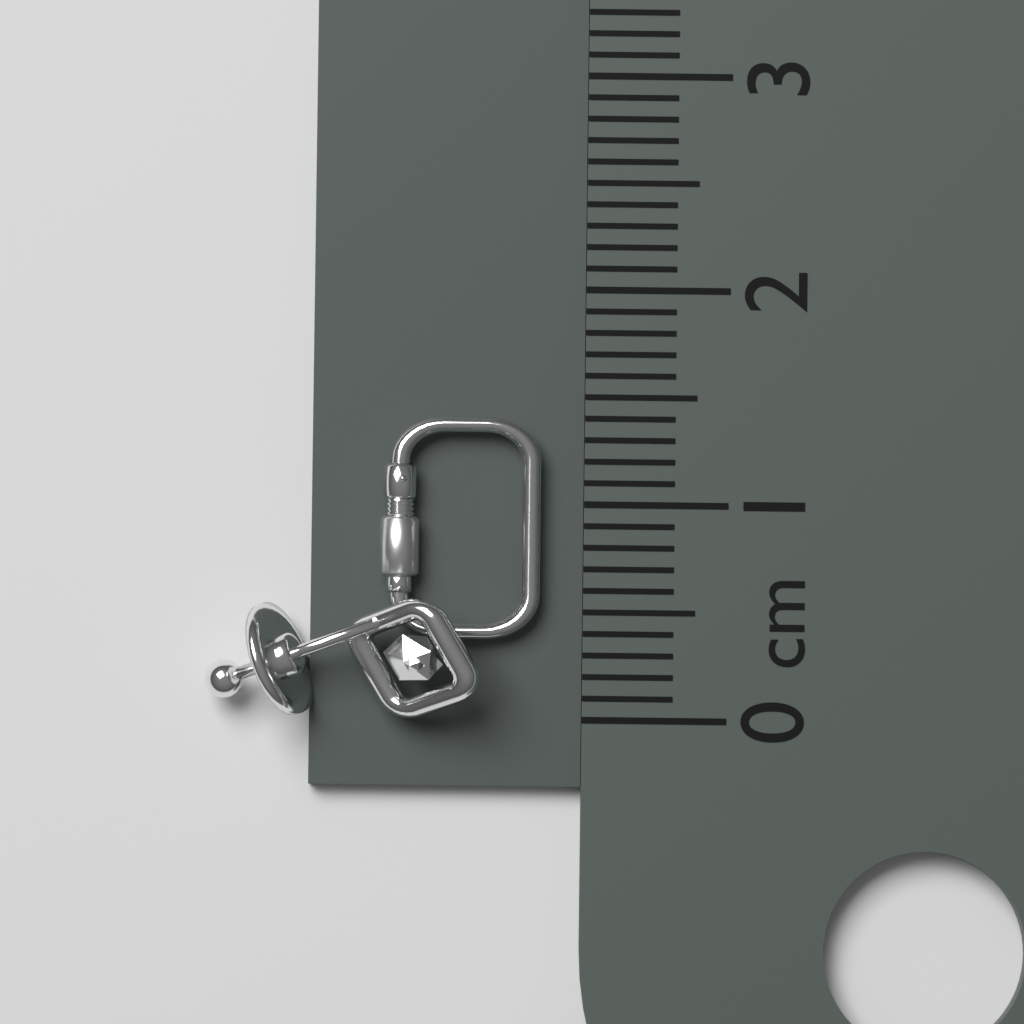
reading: 1.4 cm
